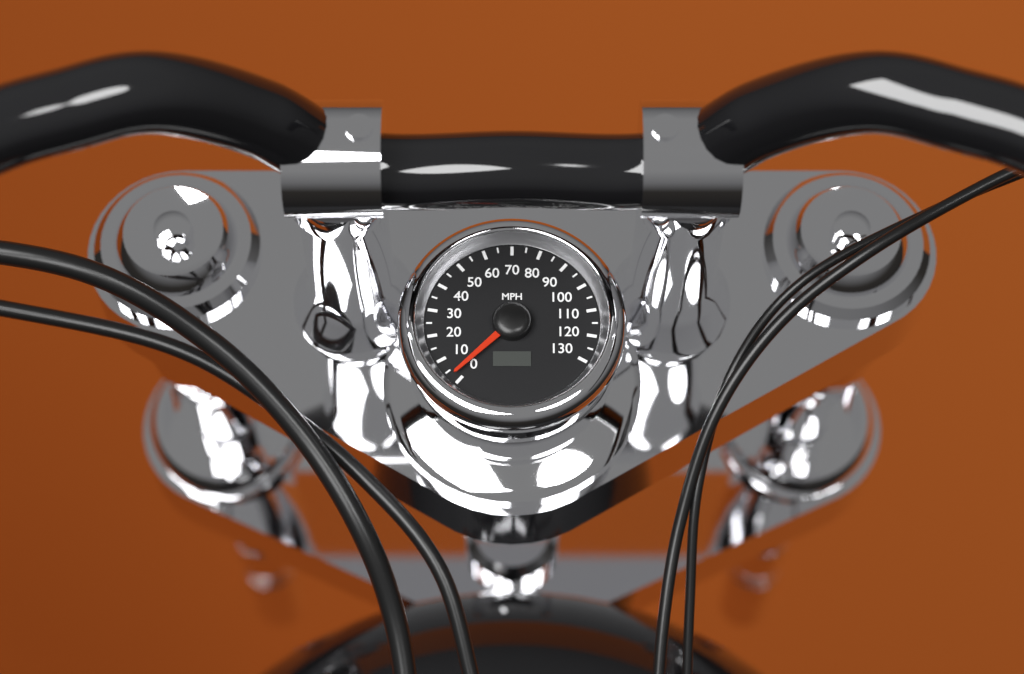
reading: 3 MPH
